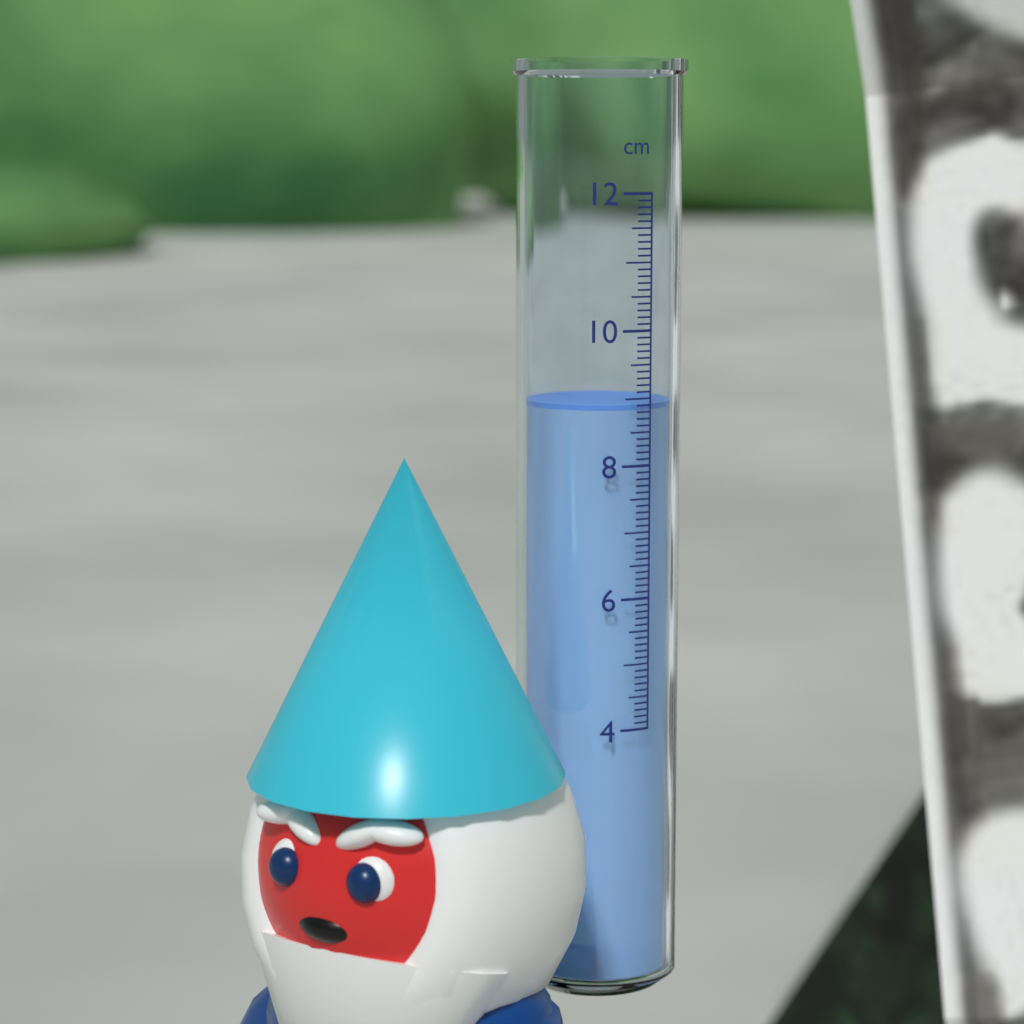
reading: 8.9 cm
